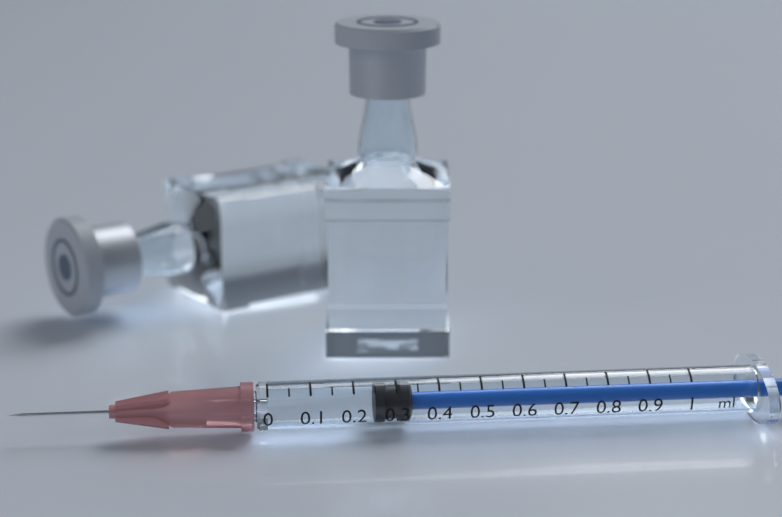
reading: 0.25 ml
